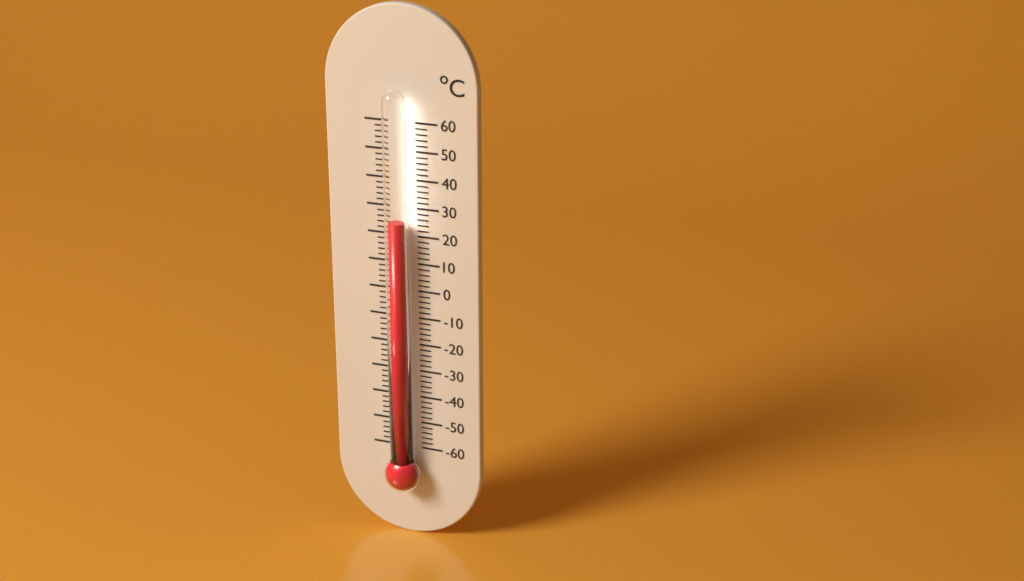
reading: 26 °C
